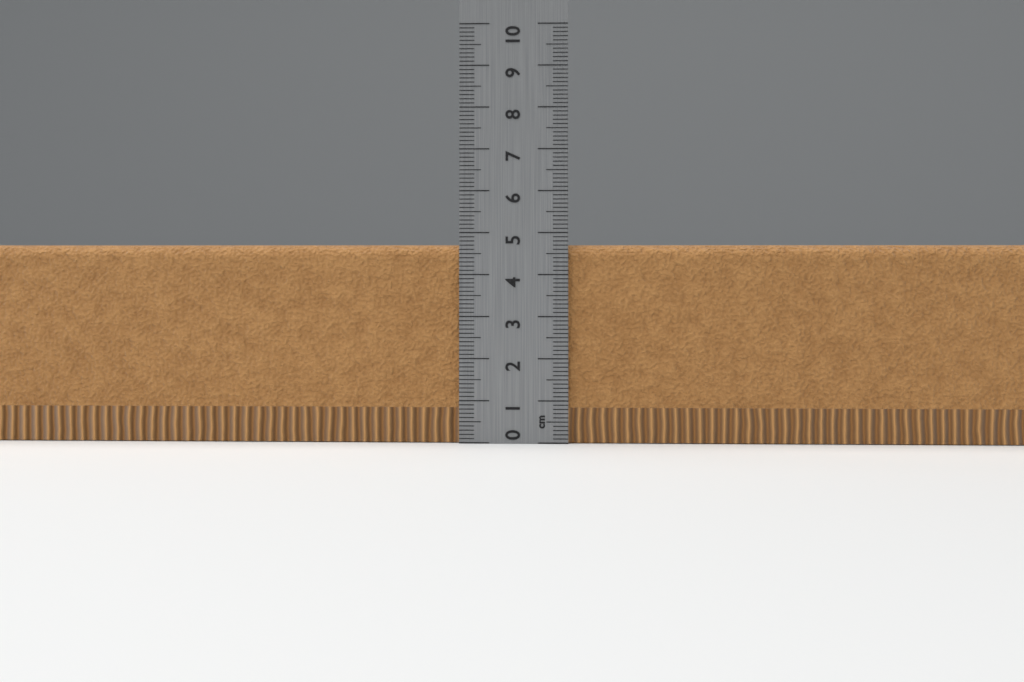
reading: 4.7 cm
